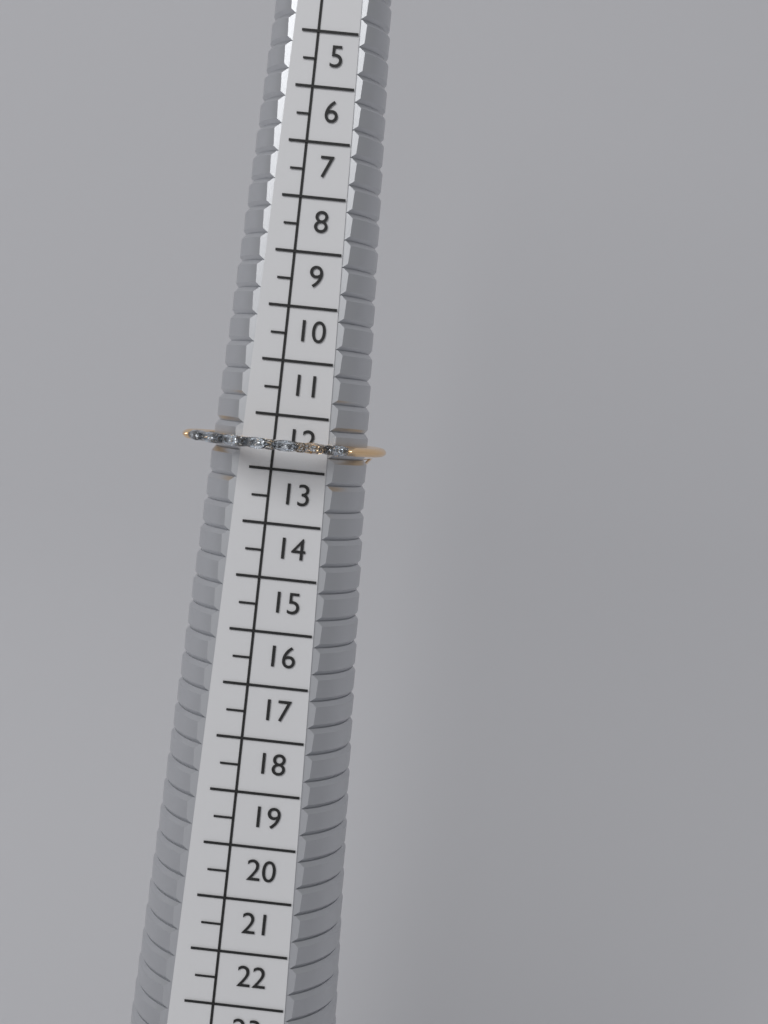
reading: 13.0 (no unit)
